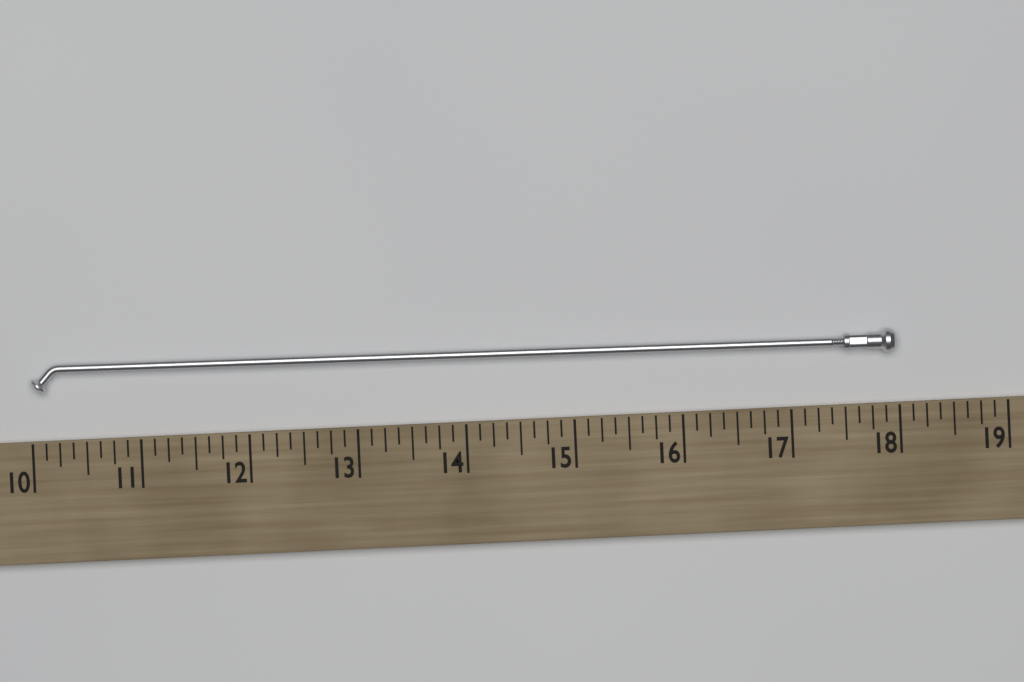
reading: 18.000 (no unit)
